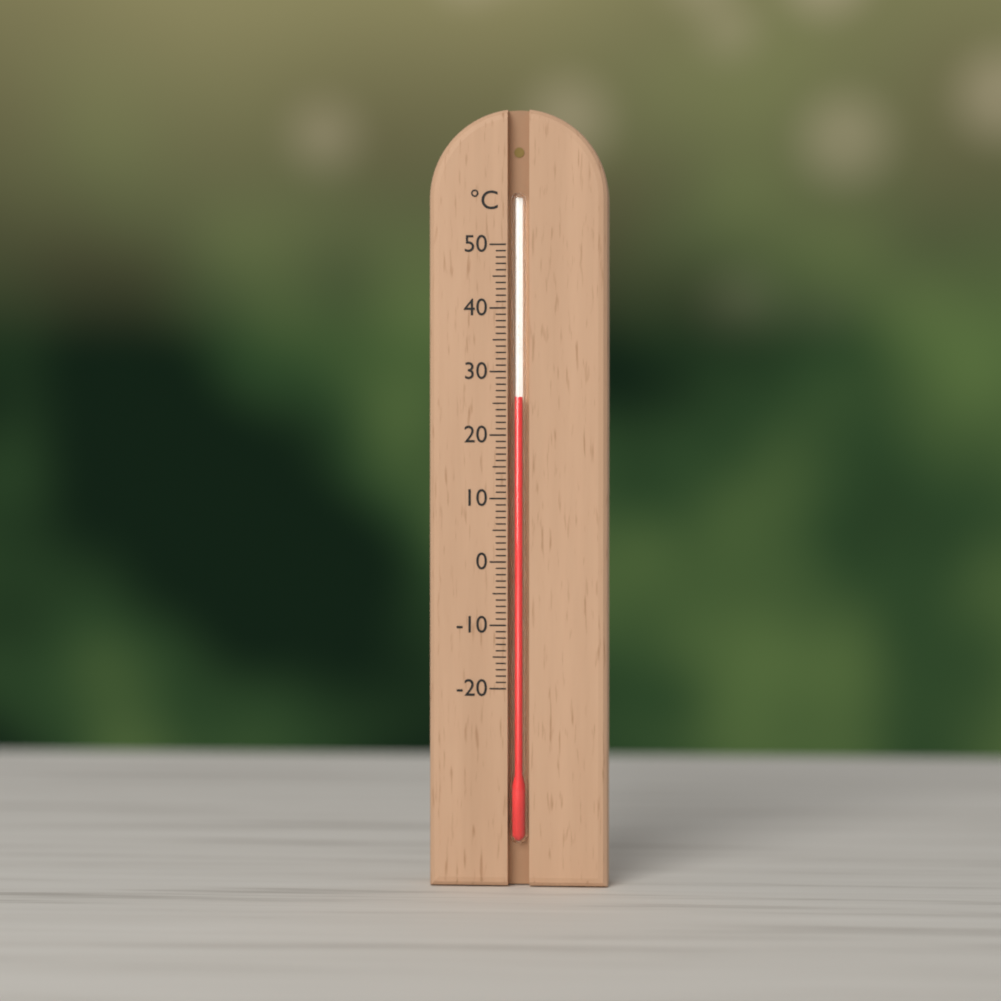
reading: 26 °C
